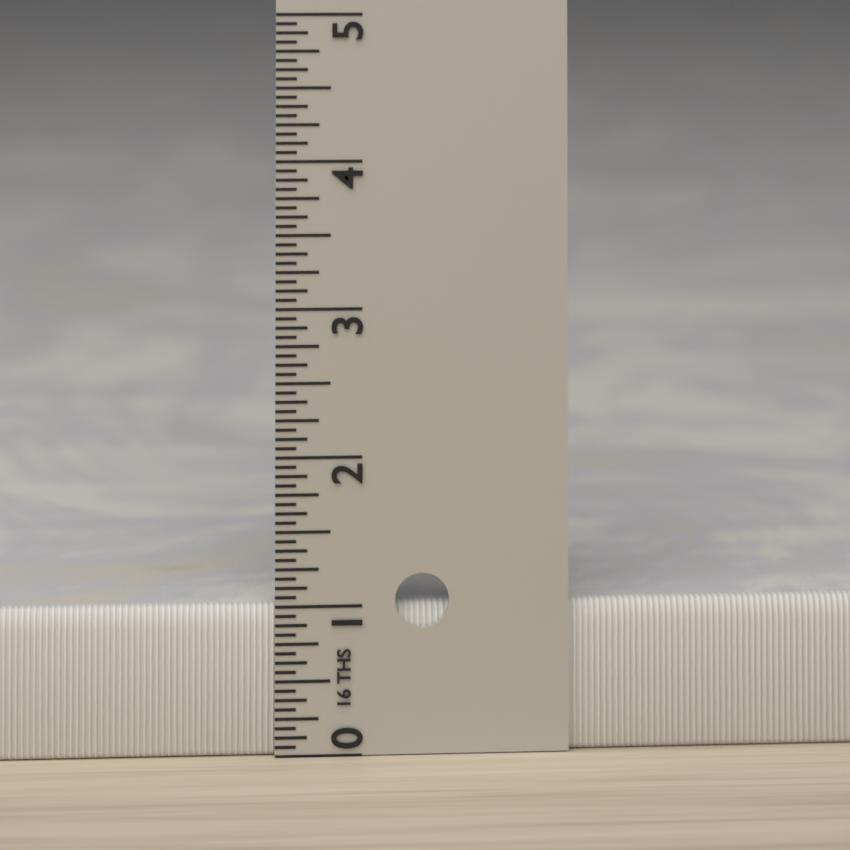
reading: 1.0000 in
